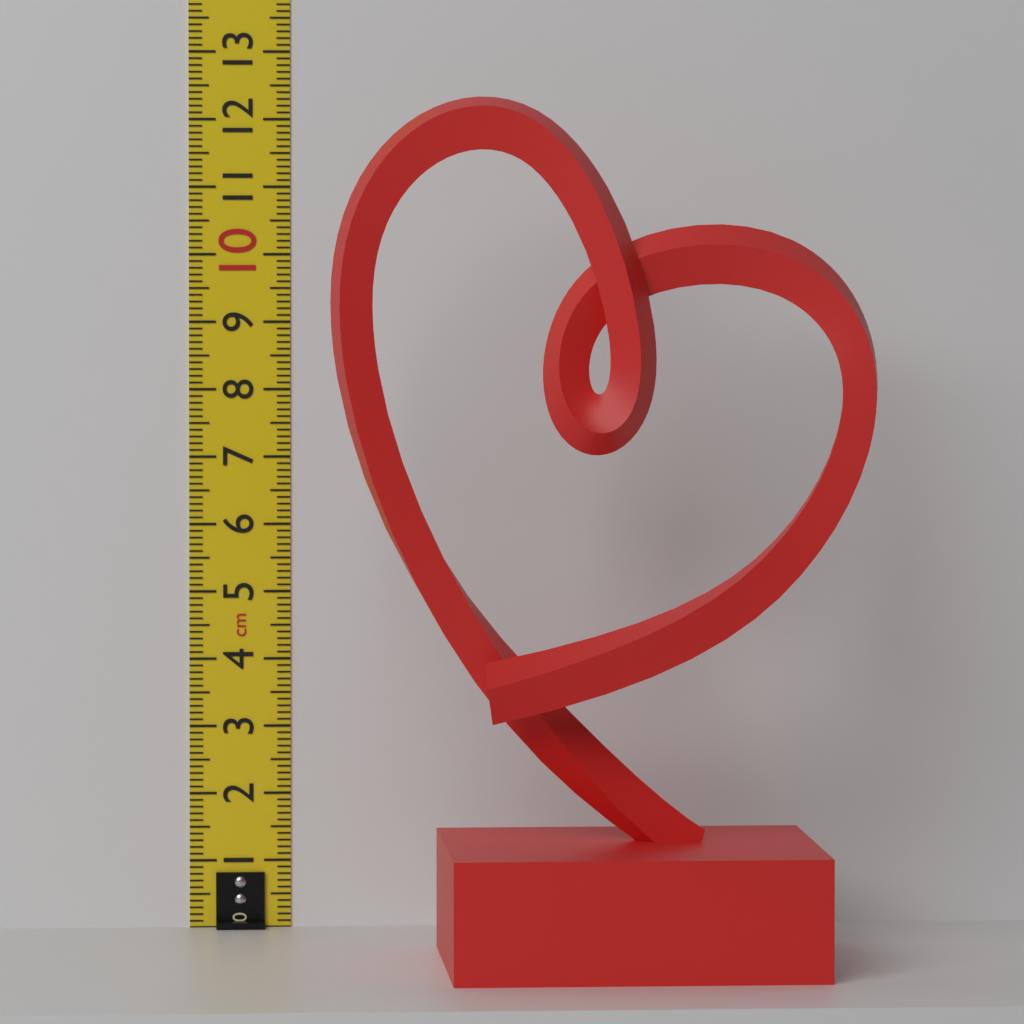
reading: 12.2 cm
